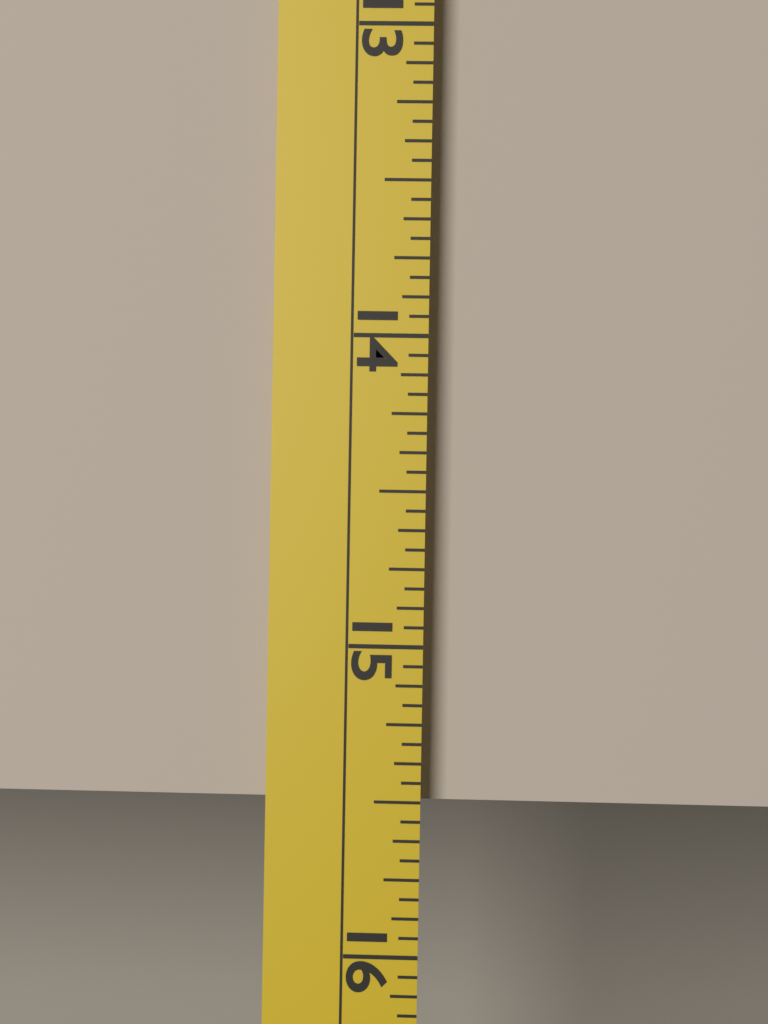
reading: 15.5000 (no unit)
